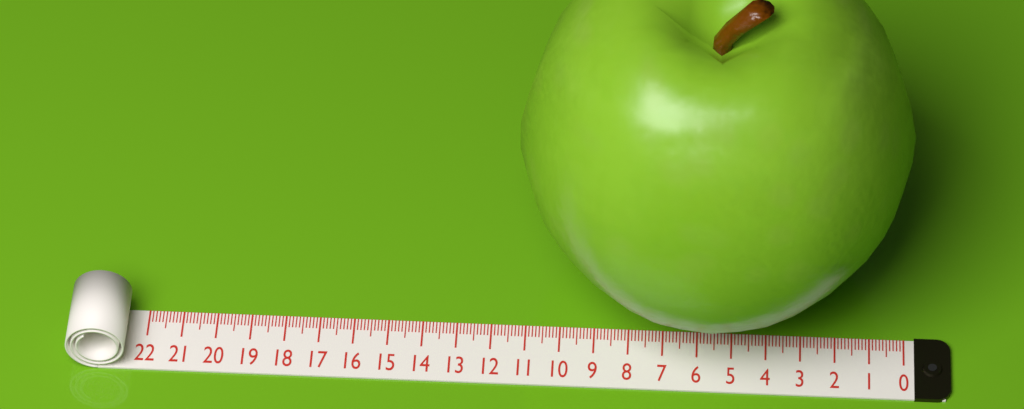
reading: 11.3 (no unit)
